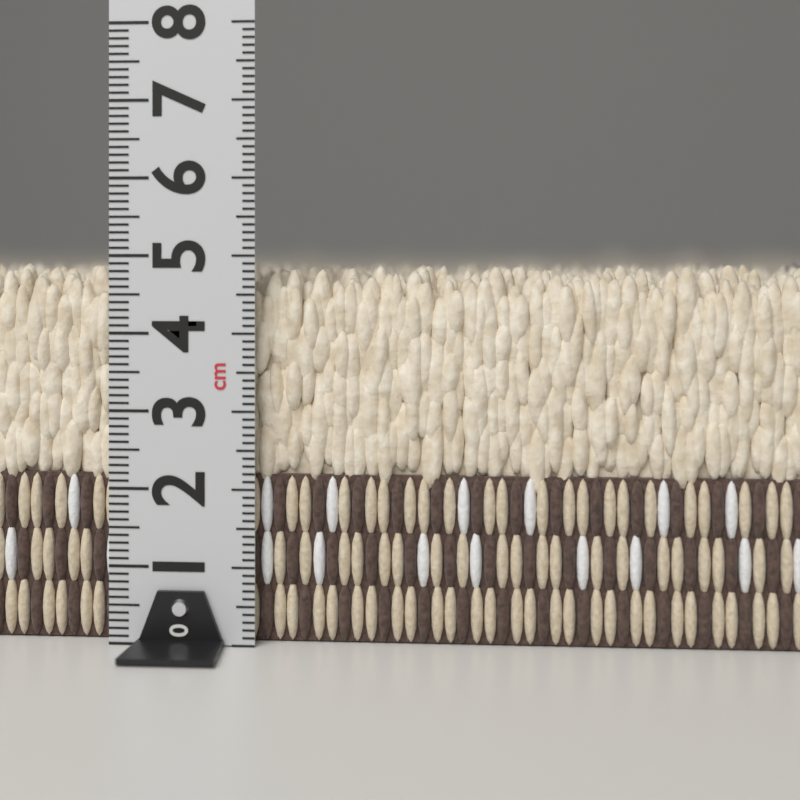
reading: 4.9 cm
